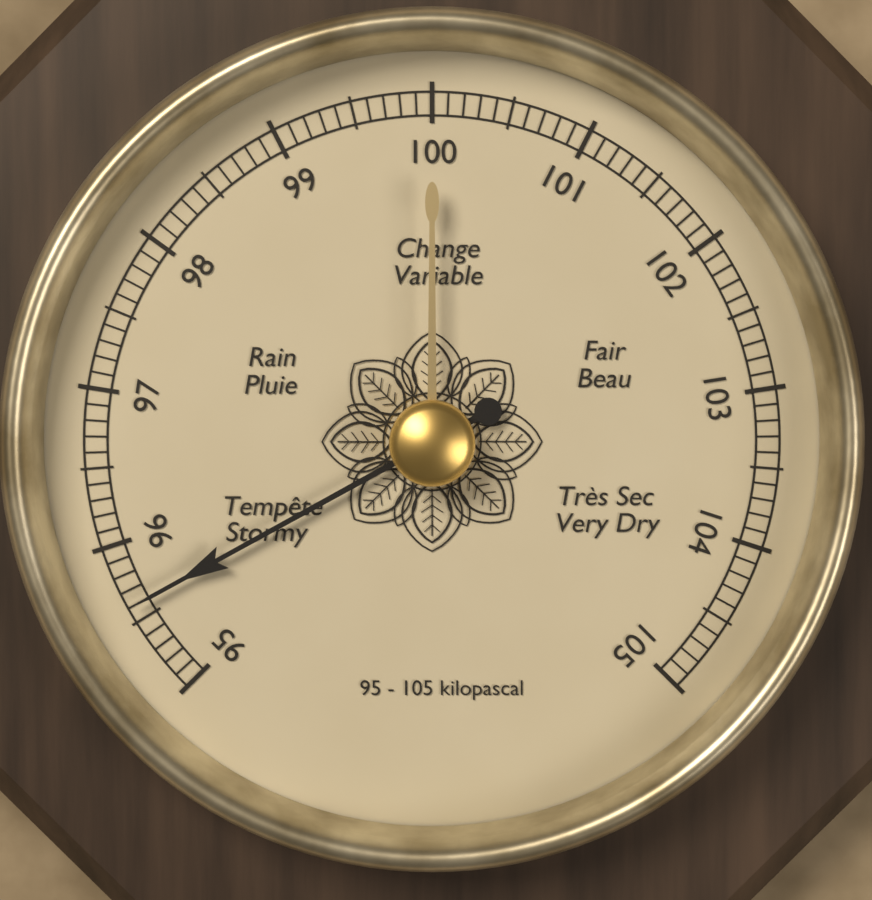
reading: 95.6 kPa
